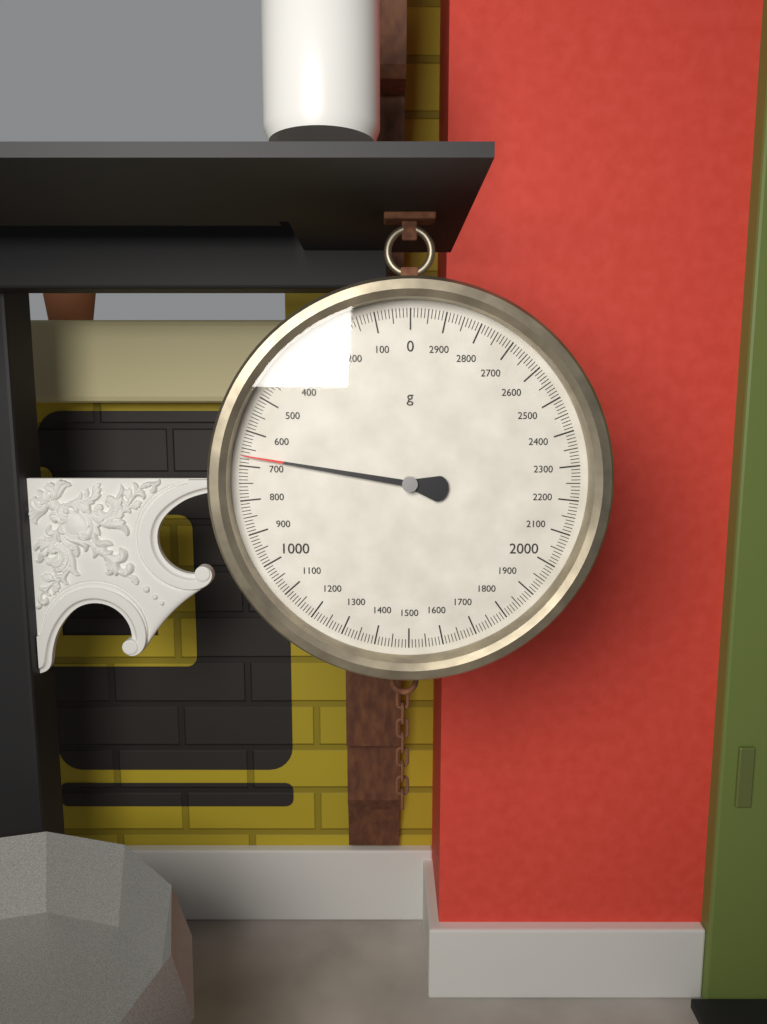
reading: 670 g
